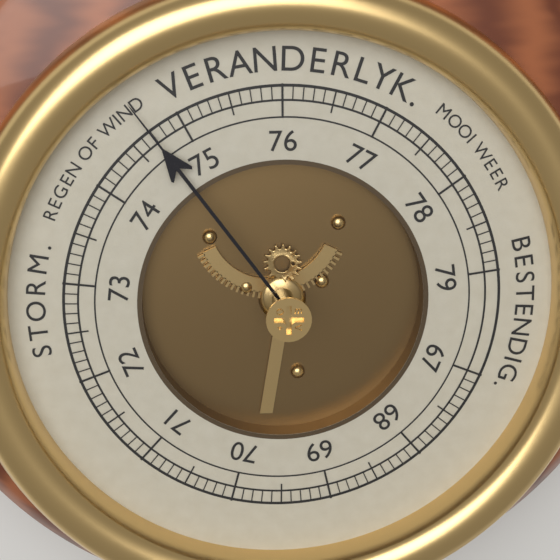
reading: 74.7 (no unit)
